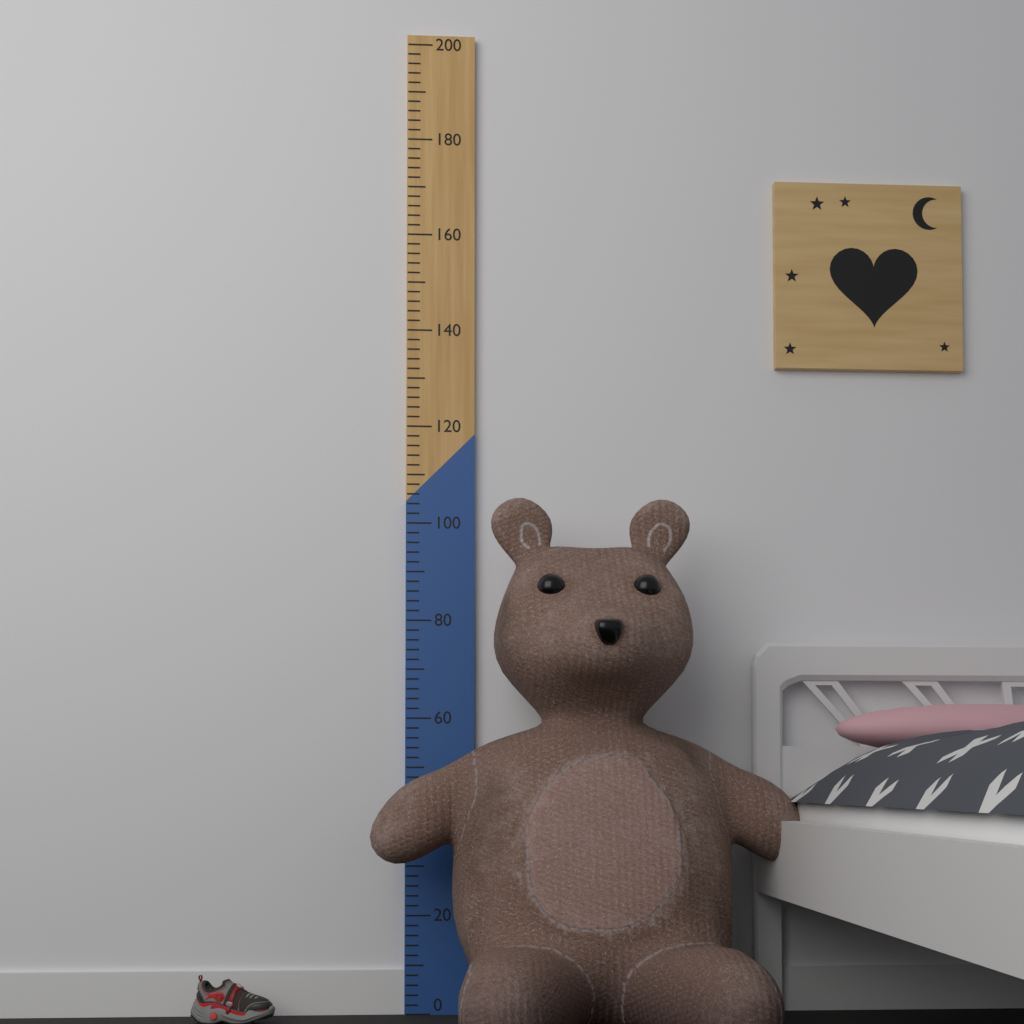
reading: 102 (no unit)
